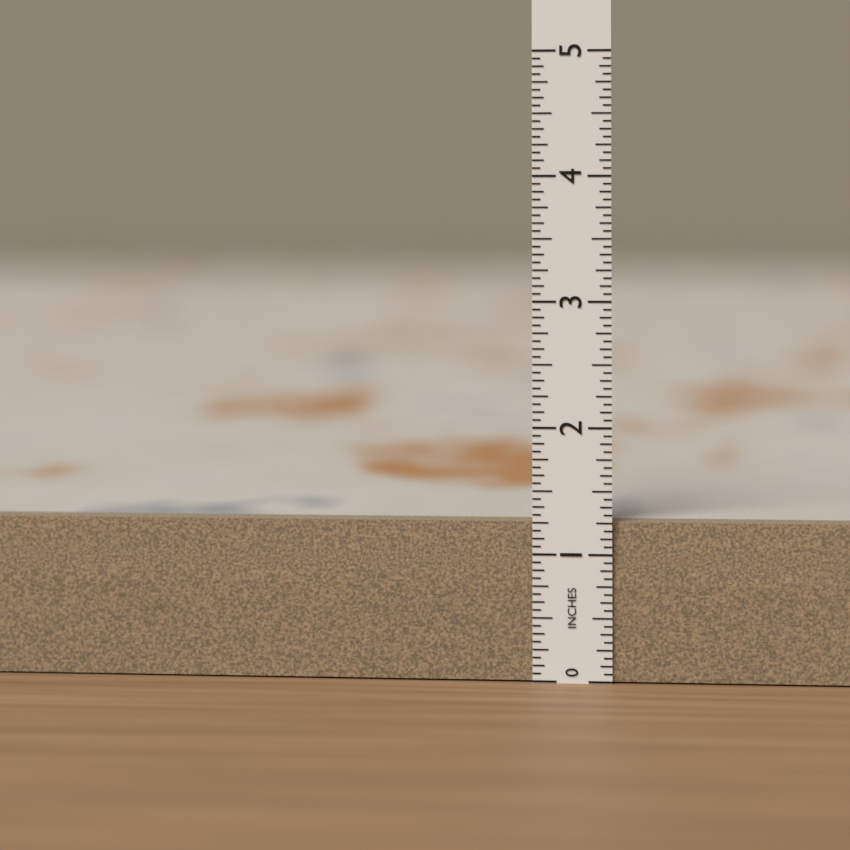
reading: 1.2500 in
